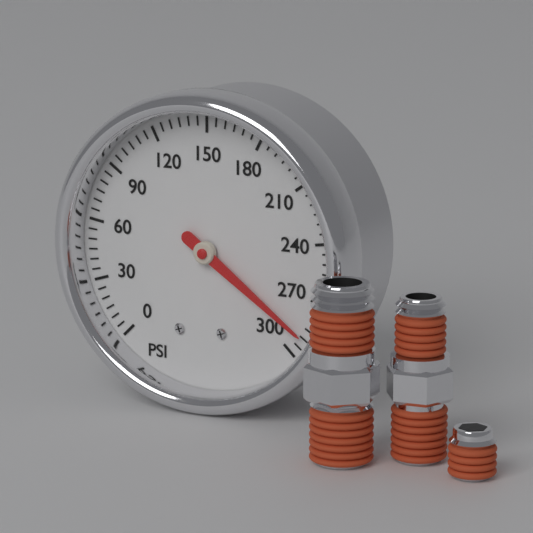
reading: 290 psi
